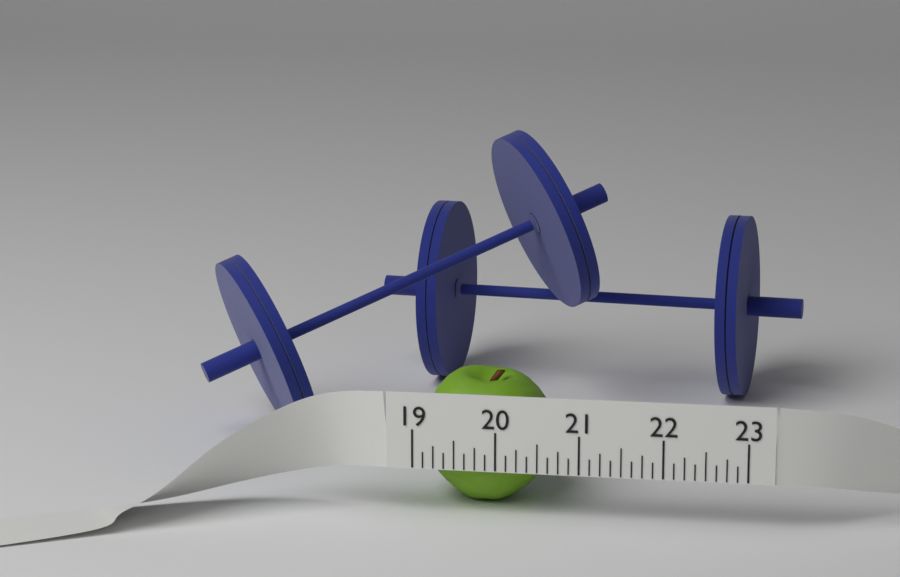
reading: 20.625 (no unit)
